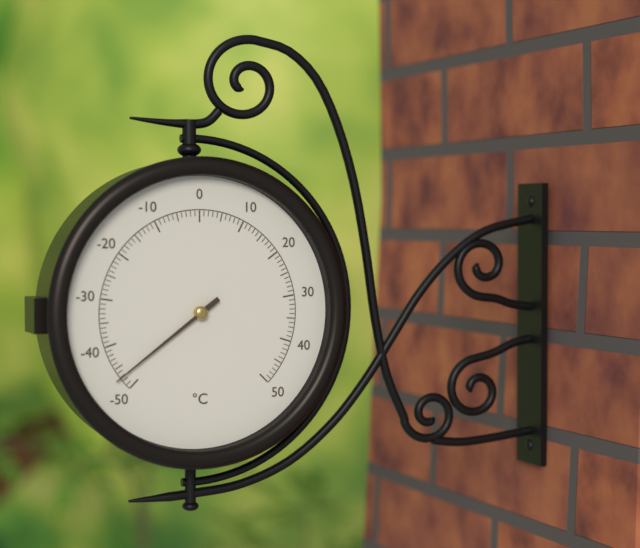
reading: -47 °C
